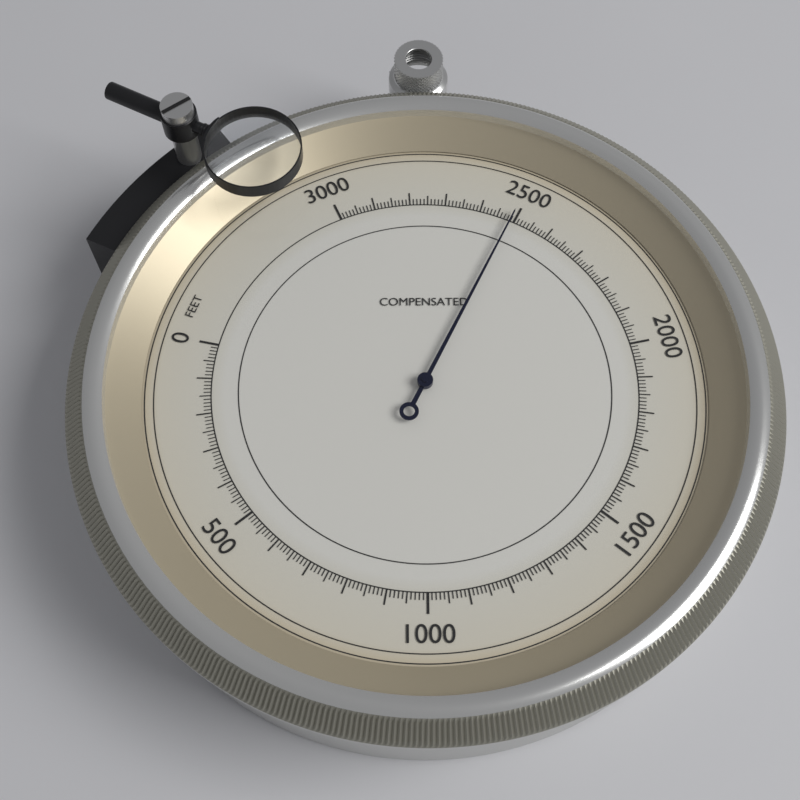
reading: 2510 feet
